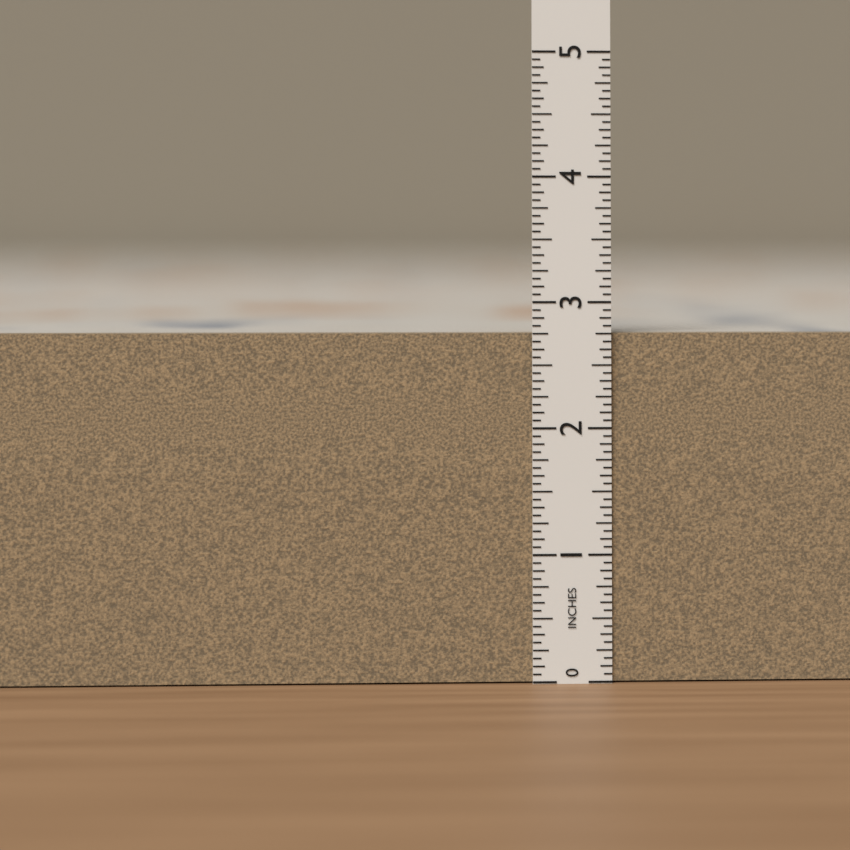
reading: 2.7500 in
